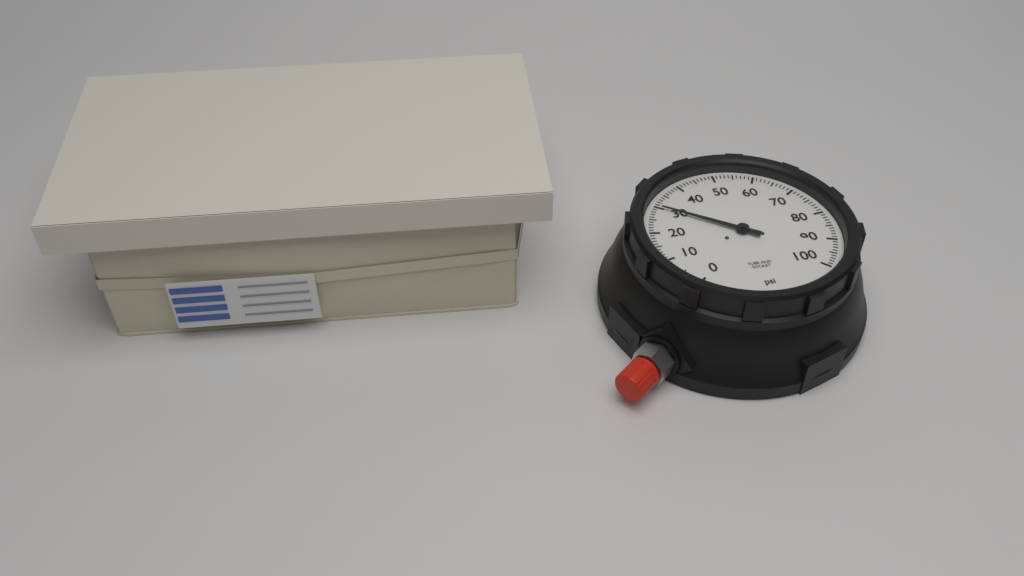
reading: 30 psi
